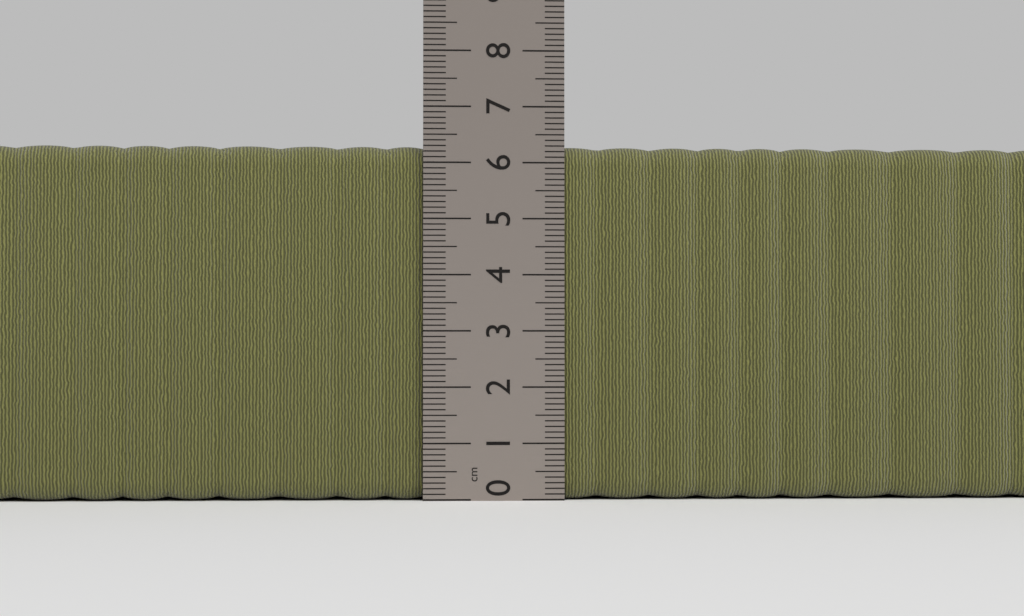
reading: 6.3 cm
